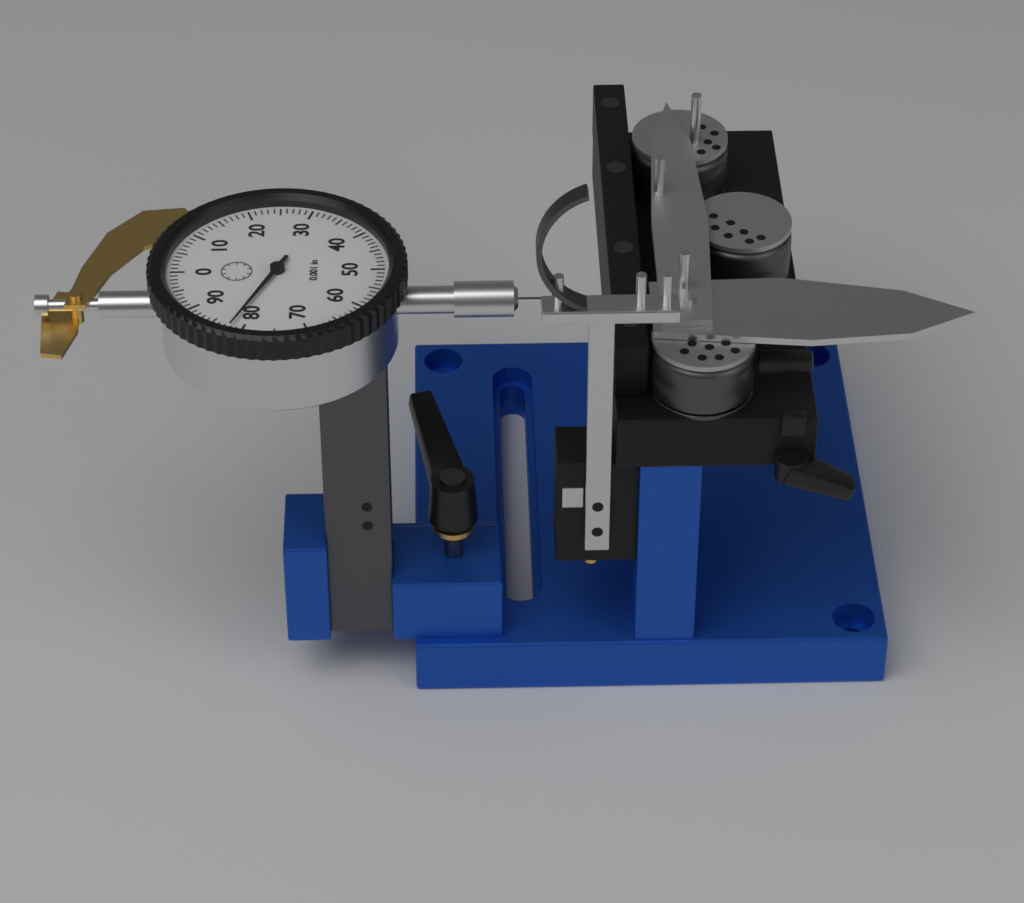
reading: 0.082 in
